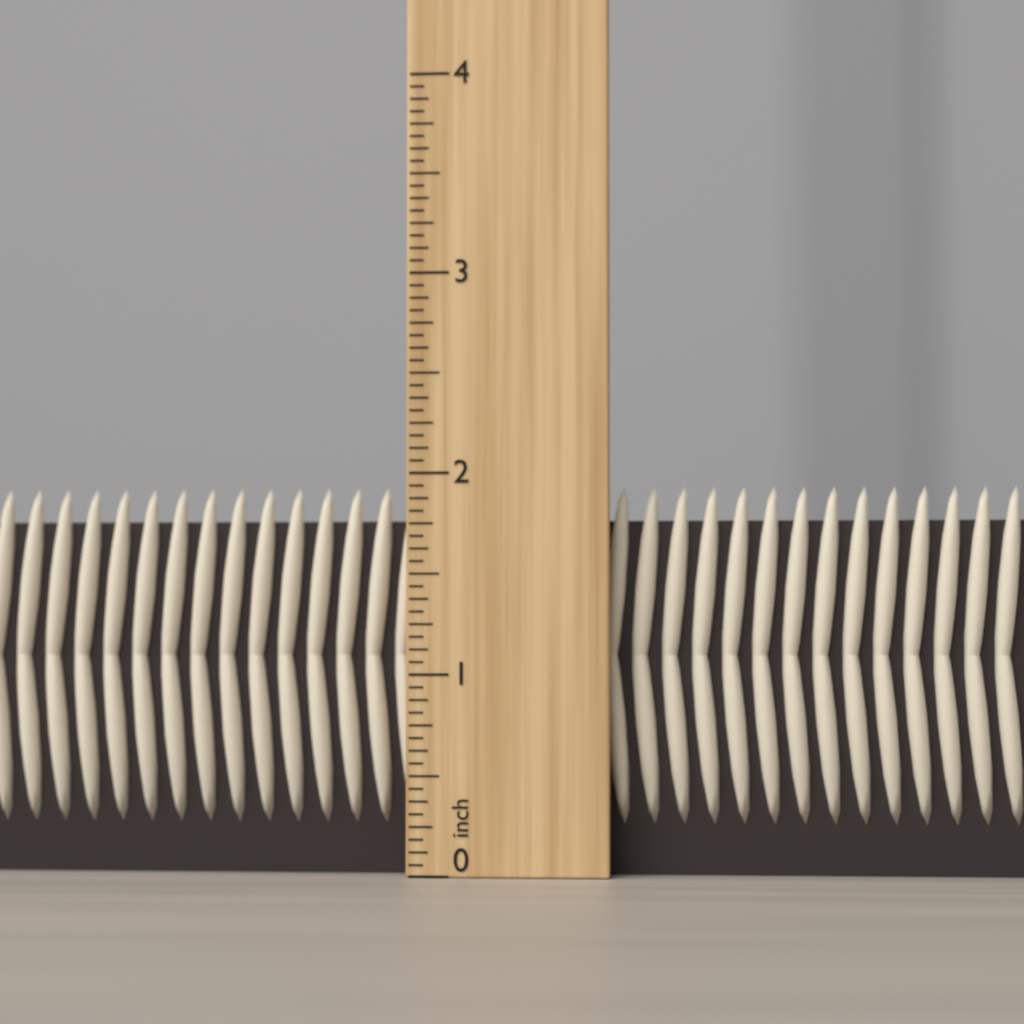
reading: 1.9375 inch
